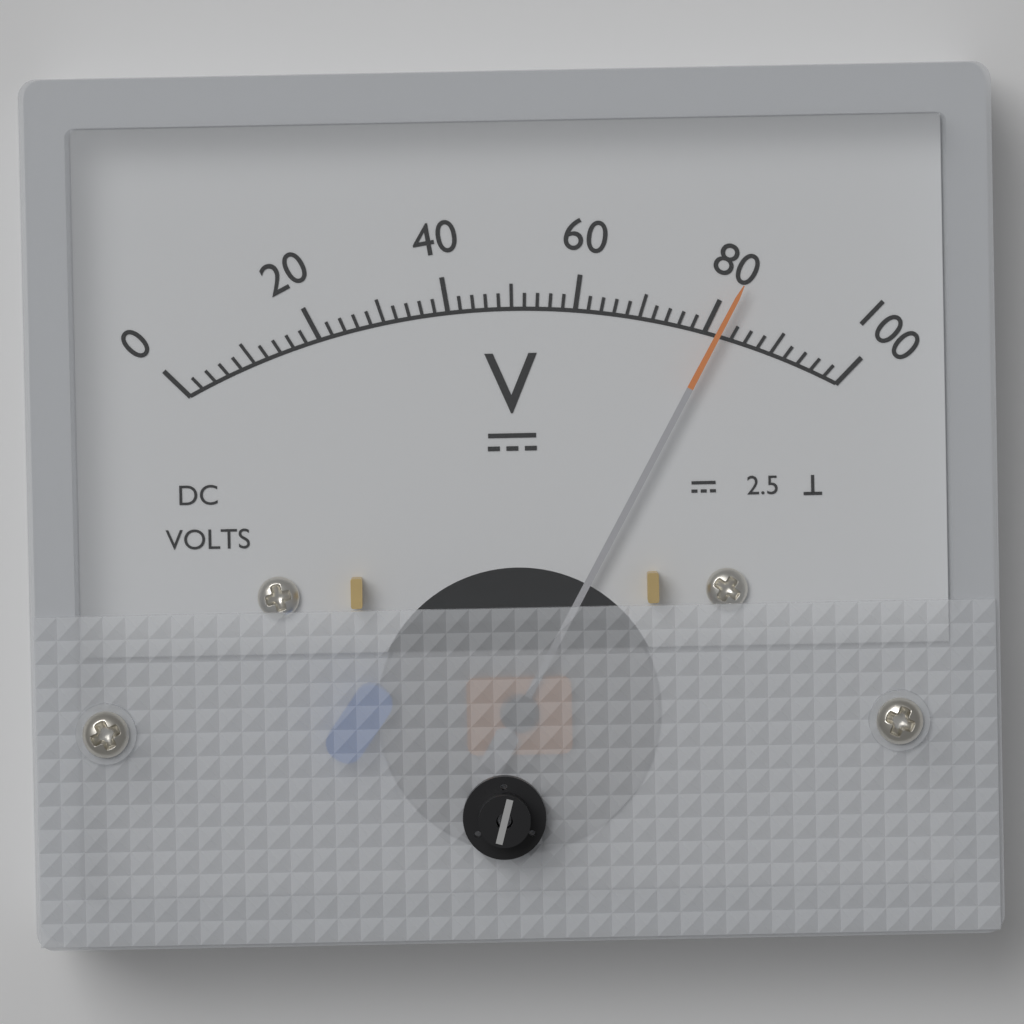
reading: 82 V
